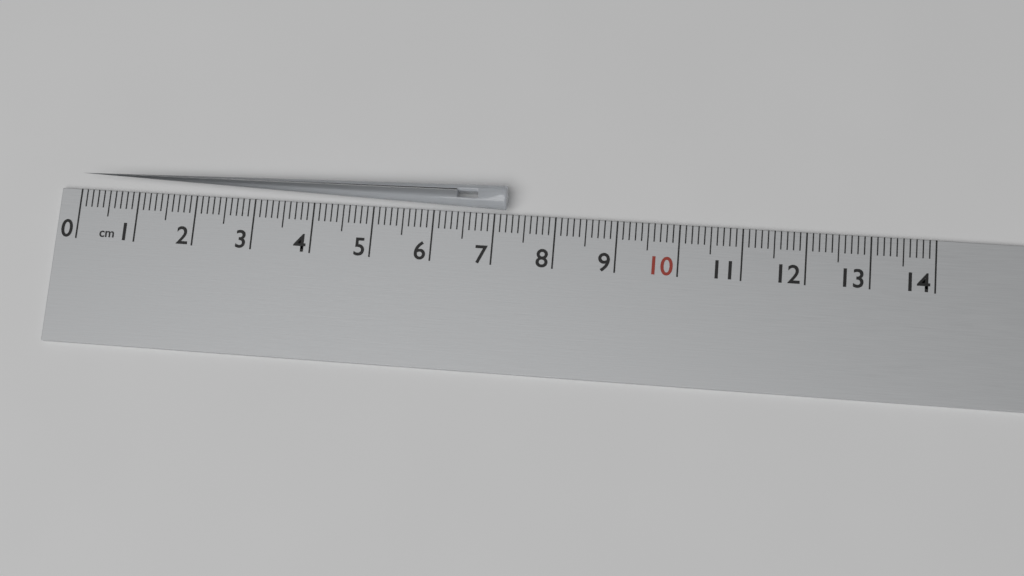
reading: 7.2 cm
